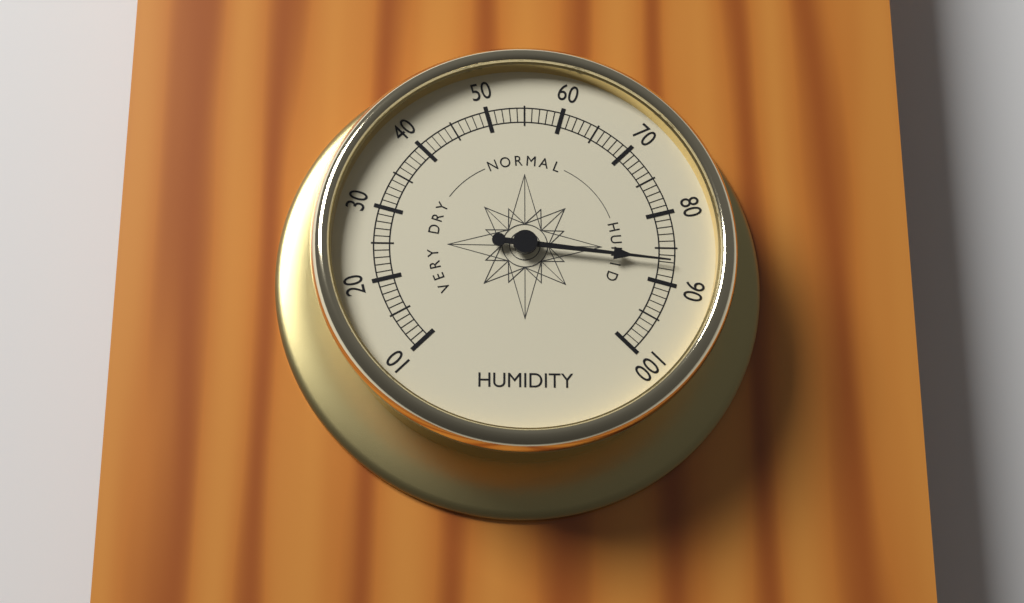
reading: 87 (no unit)
